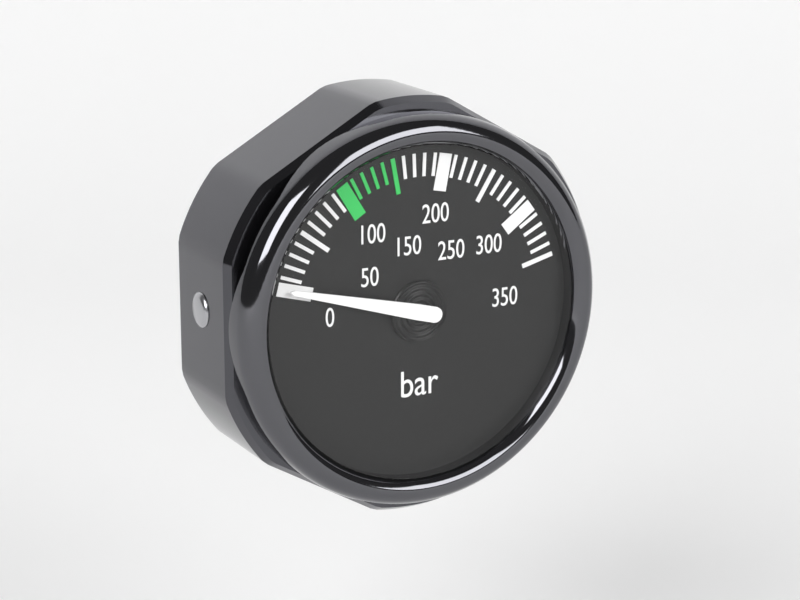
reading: 0 bar
